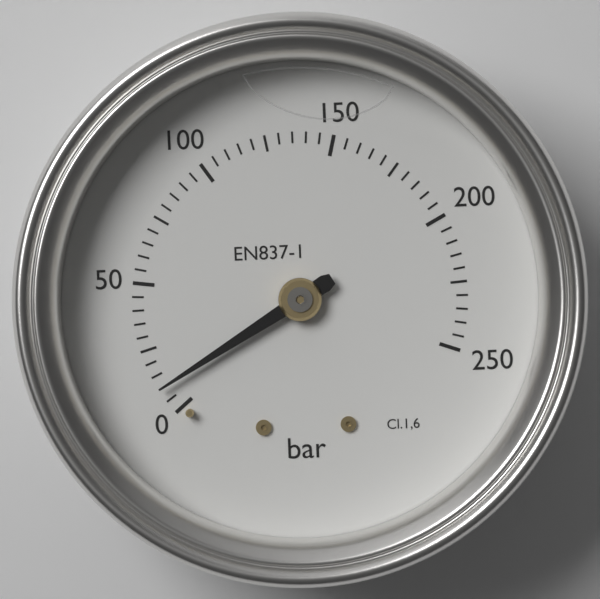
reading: 10 bar
